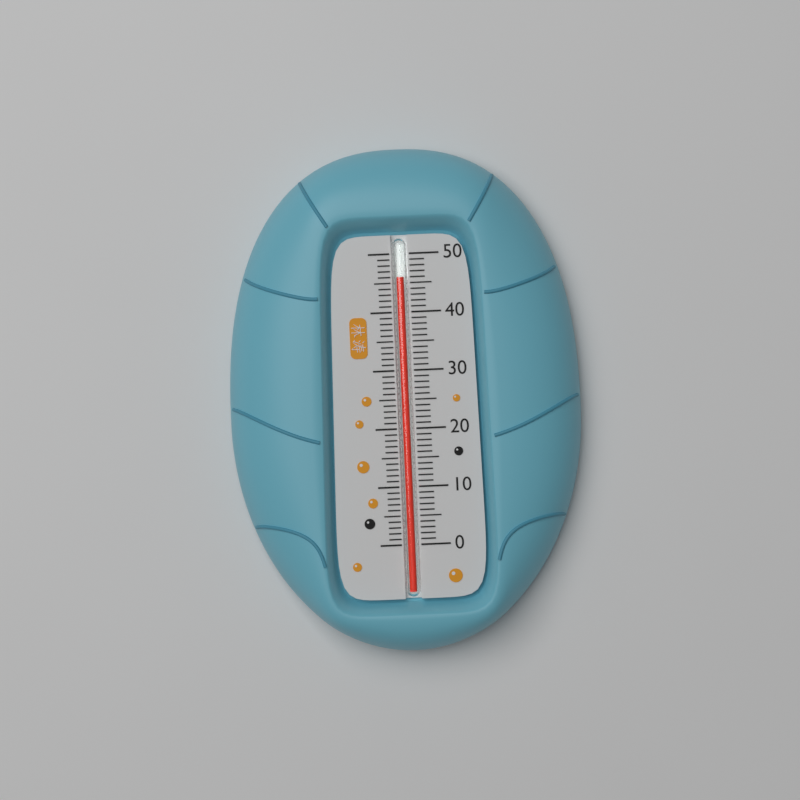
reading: 46 (no unit)
